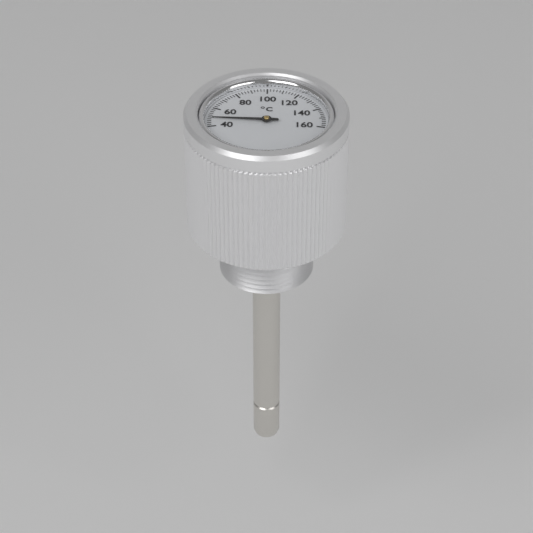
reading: 48 °C
